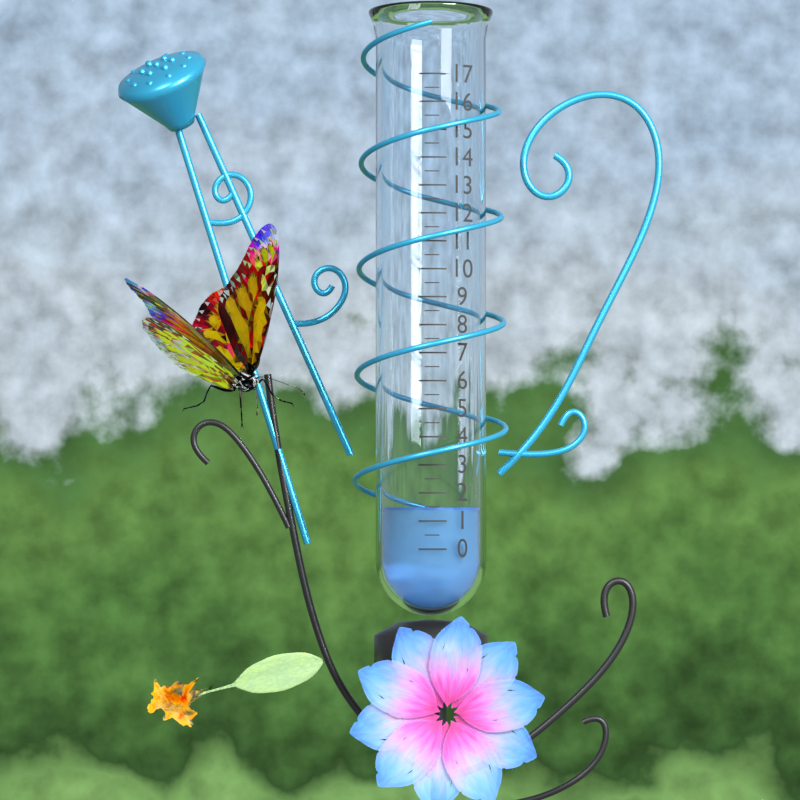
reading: 1.5 (no unit)
